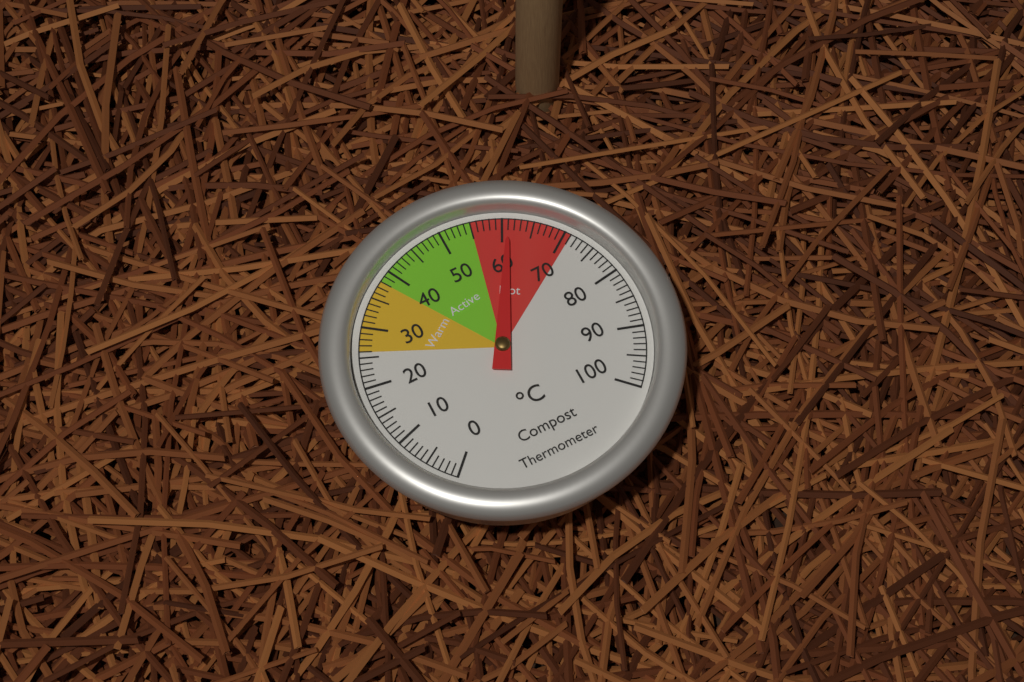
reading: 61 °C
